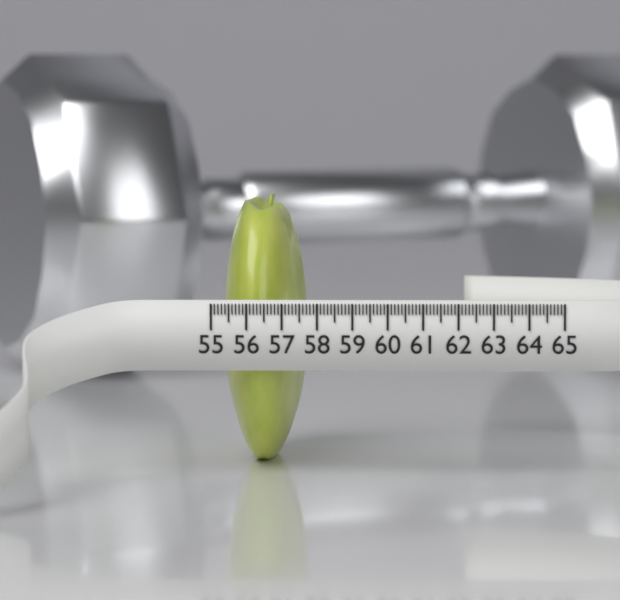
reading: 57.4 (no unit)
